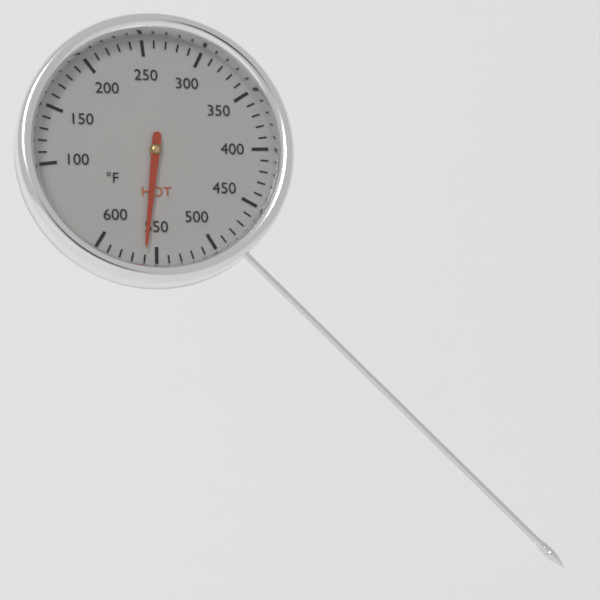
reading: 560 °F
